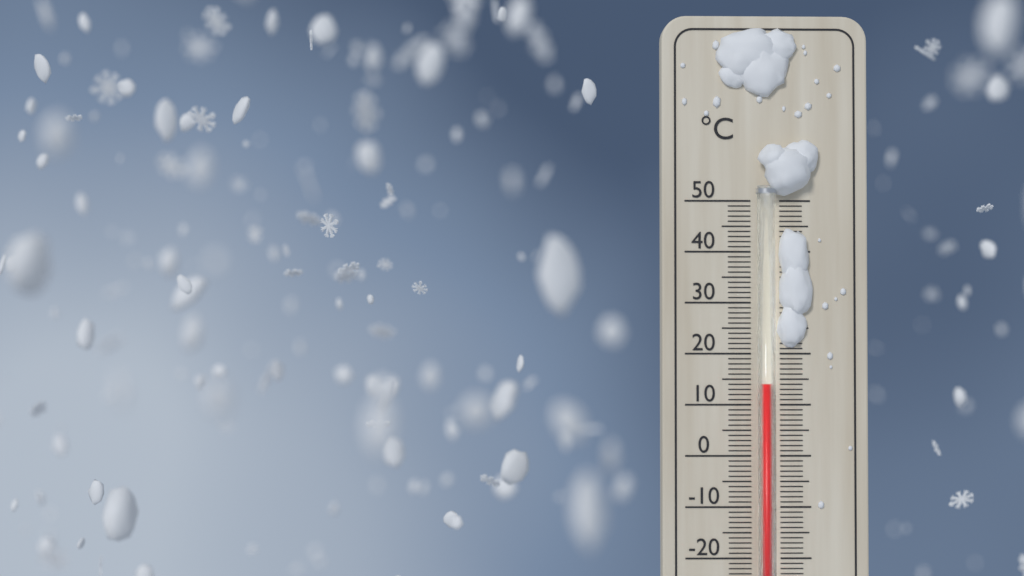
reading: 14 °C
